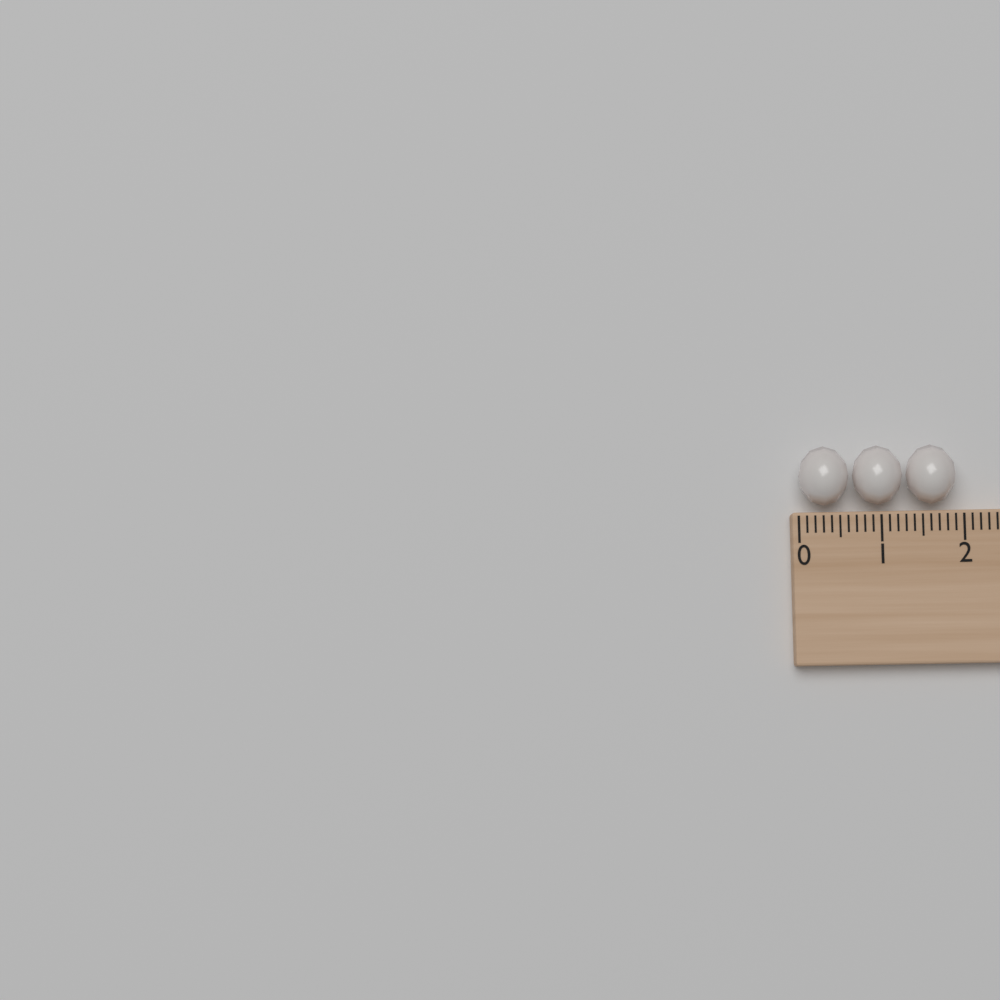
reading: 1.9 (no unit)
